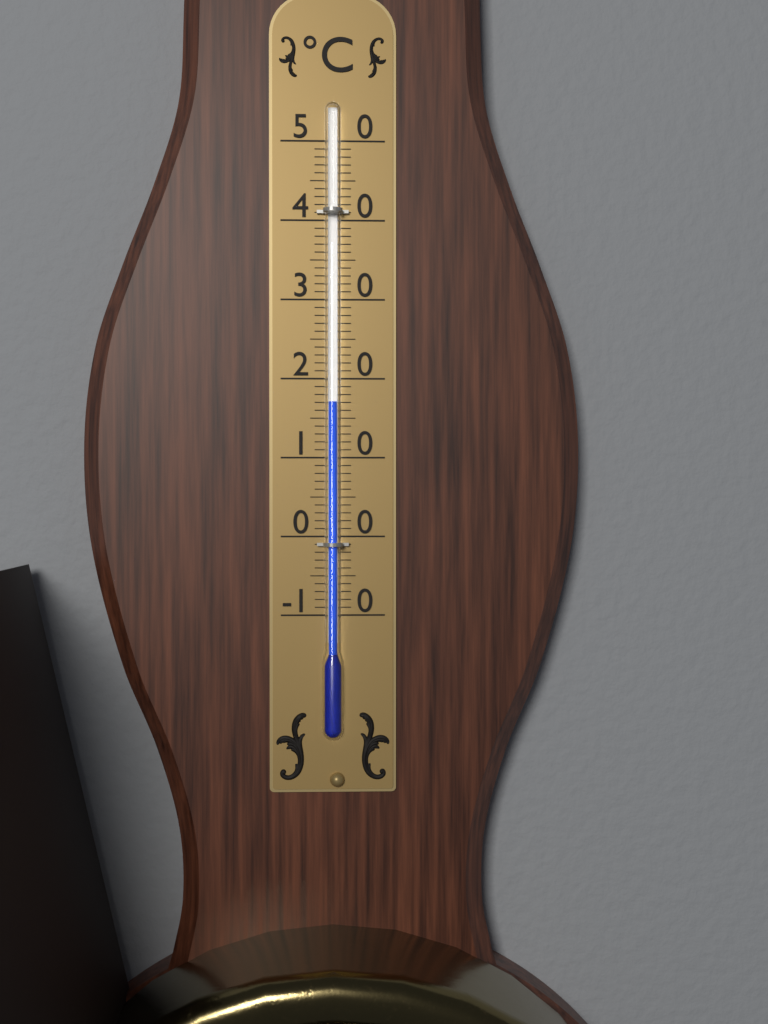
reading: 17 °C
